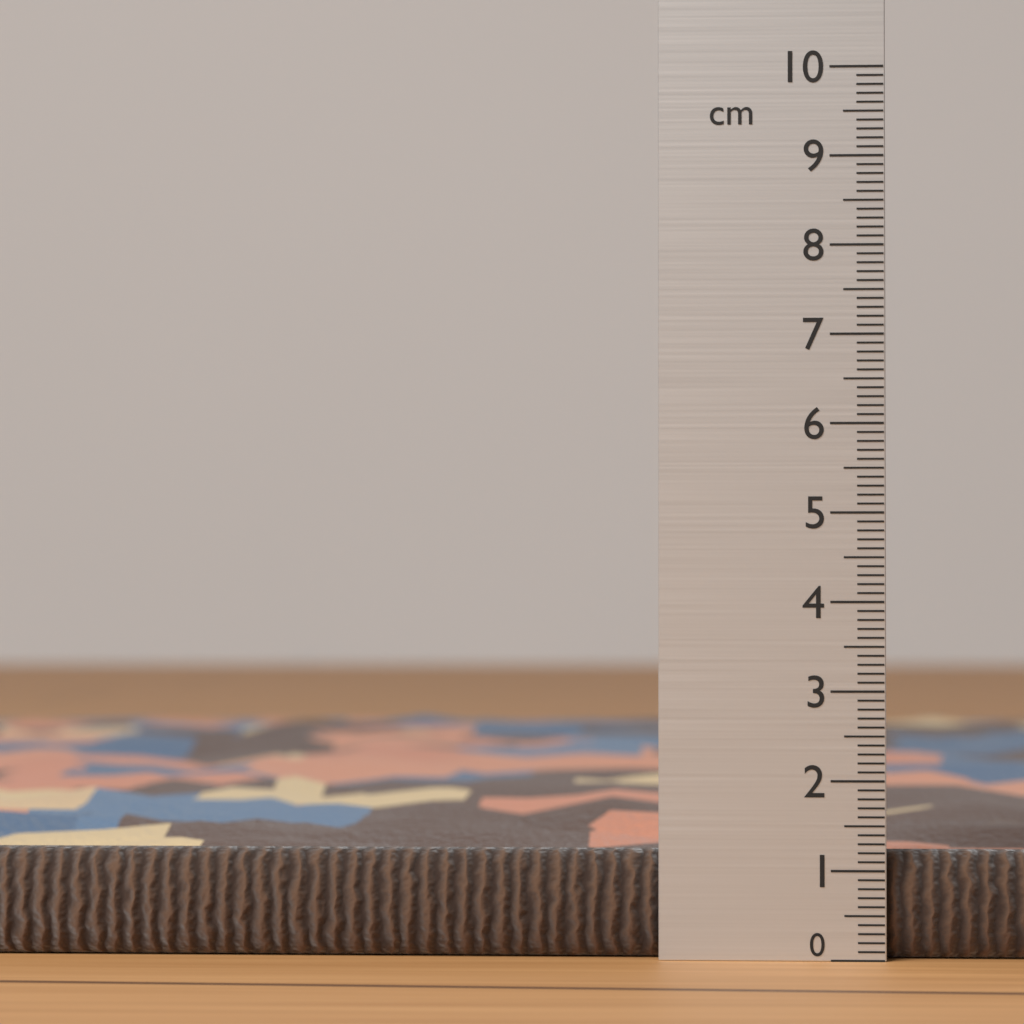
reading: 1.2 cm
